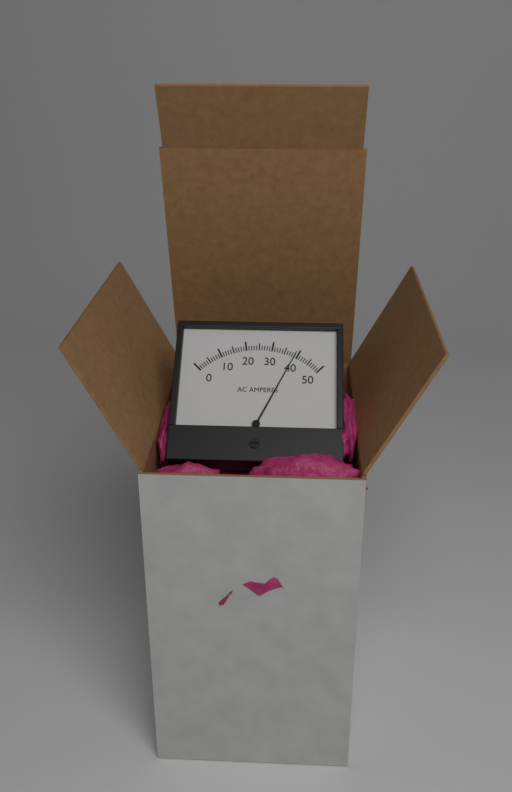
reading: 39 A
